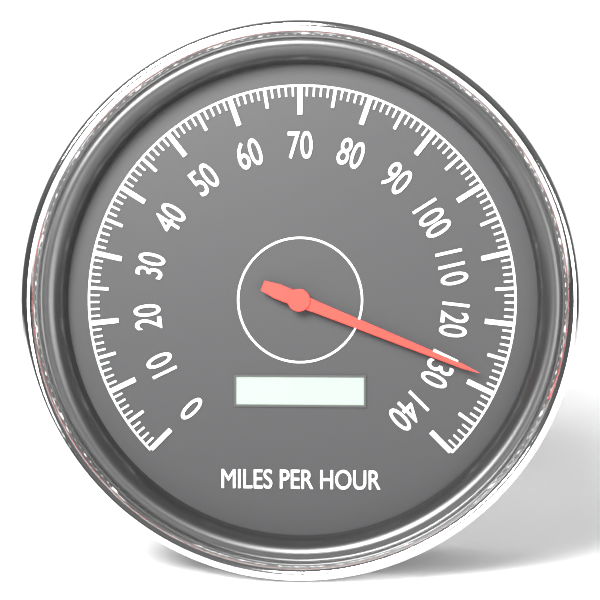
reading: 128 mph
